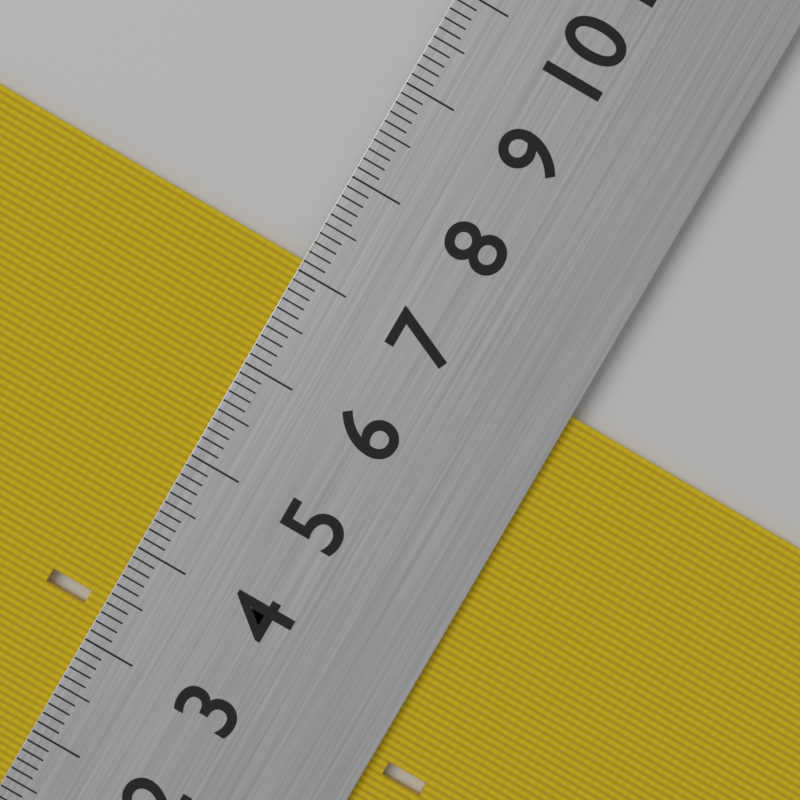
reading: 7.1 cm
